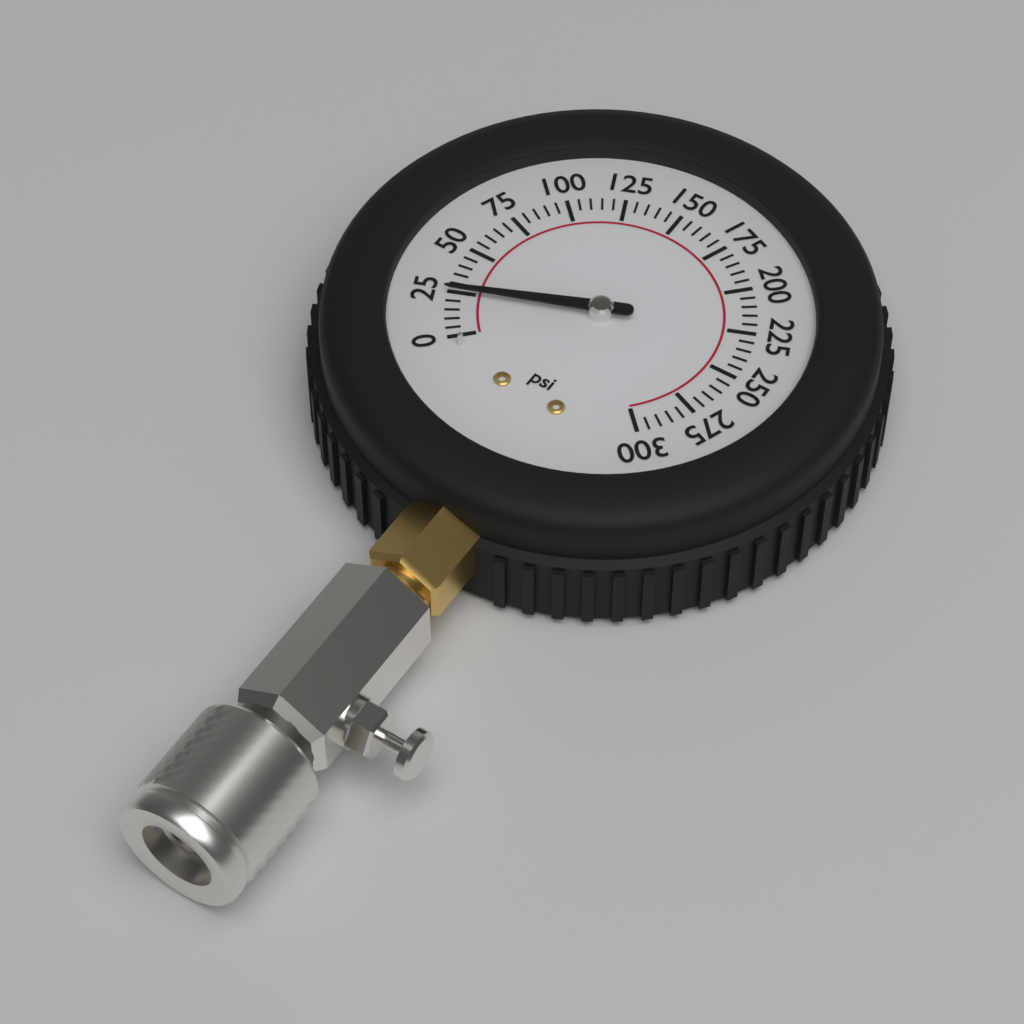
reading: 25 psi
